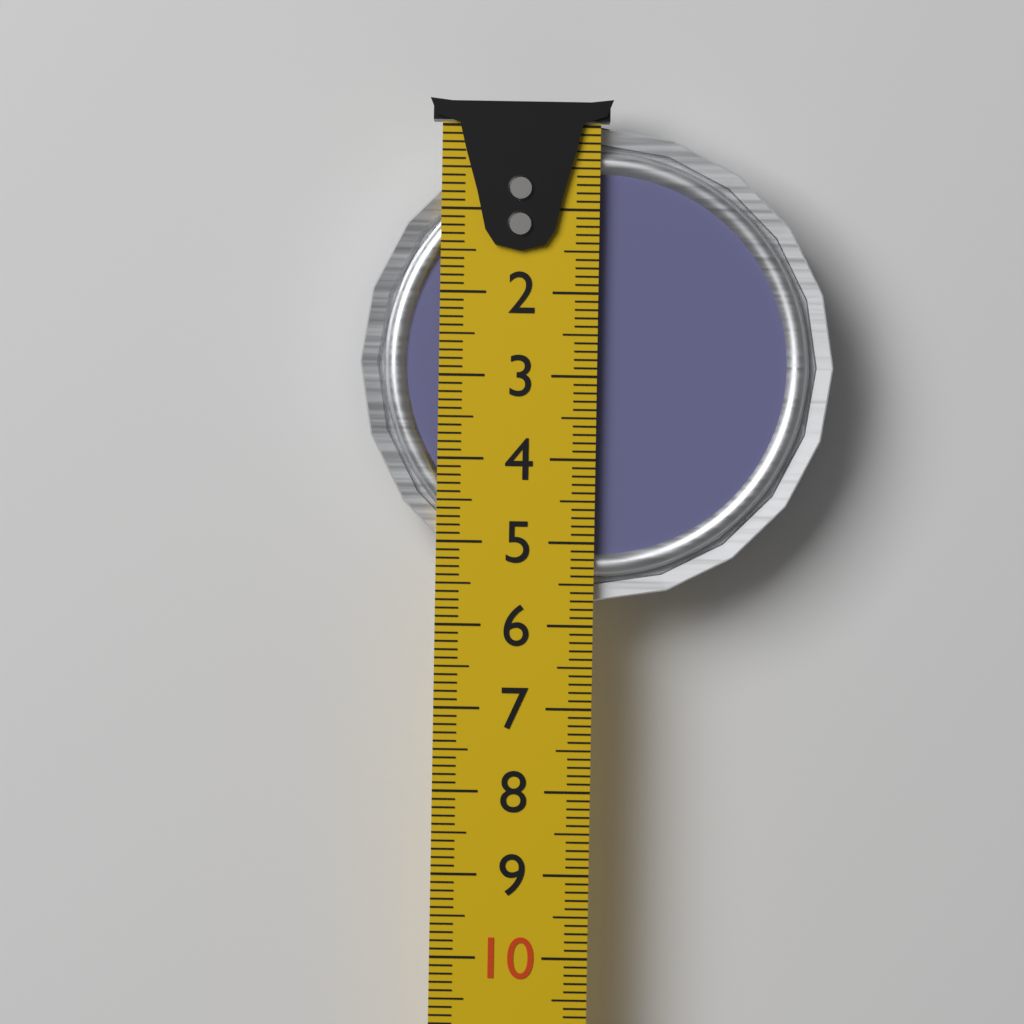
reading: 5.7 cm
